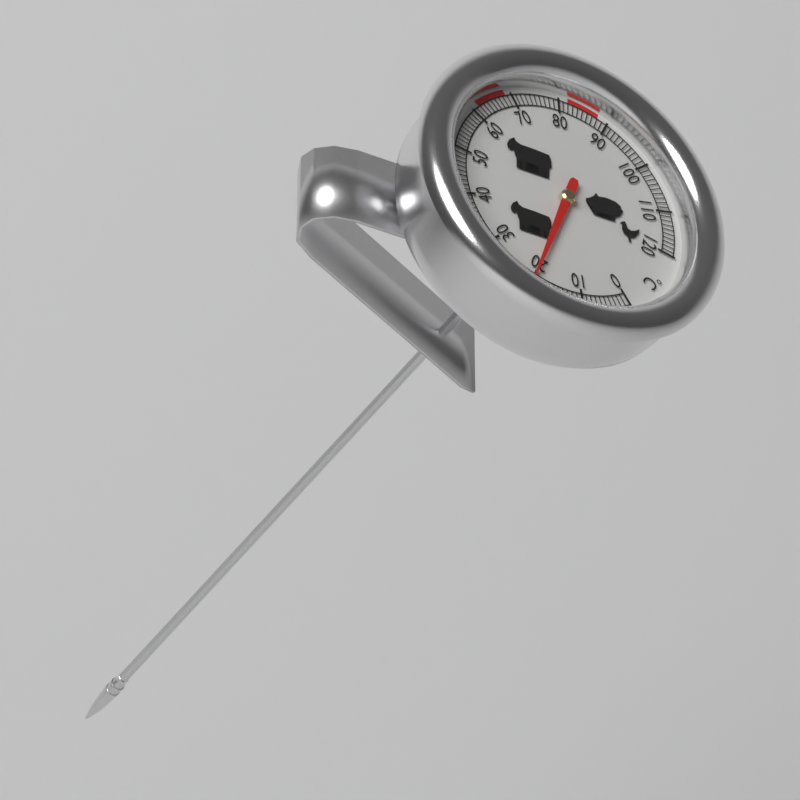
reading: 20 °C
